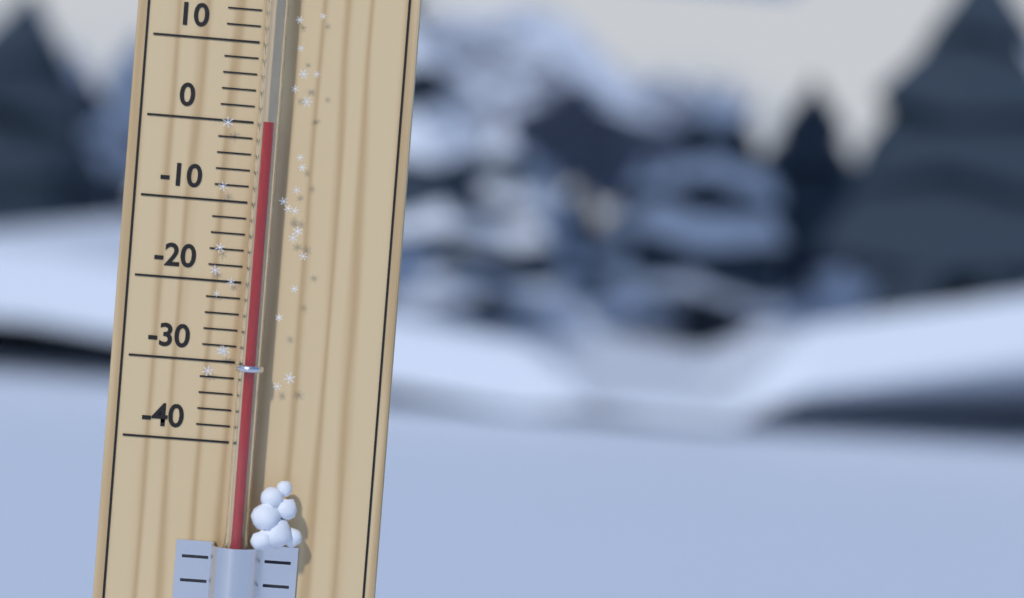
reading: 0 °C
